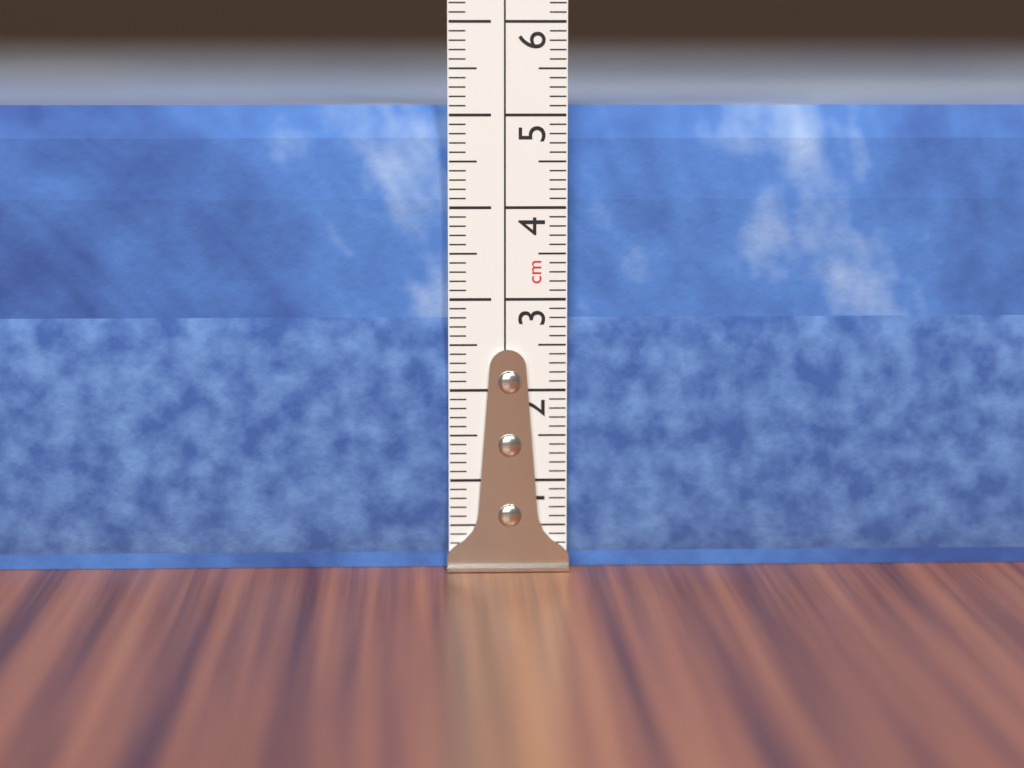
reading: 5.1 cm
